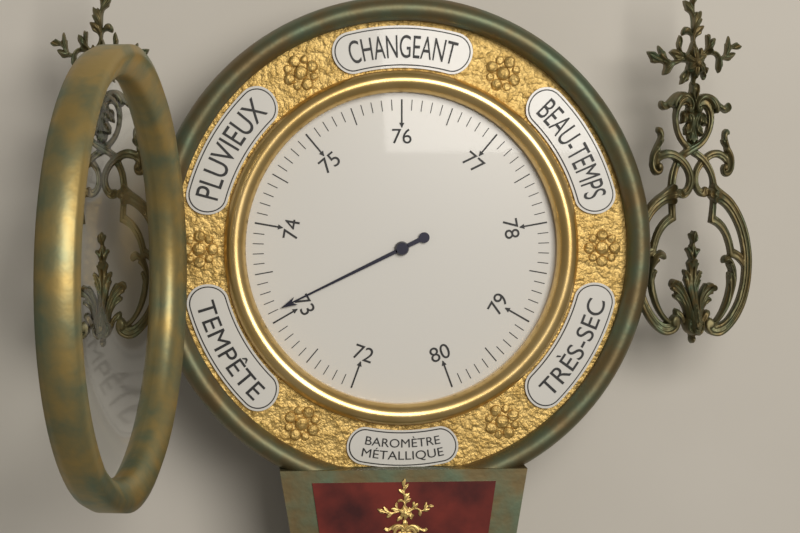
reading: 73.1 (no unit)
